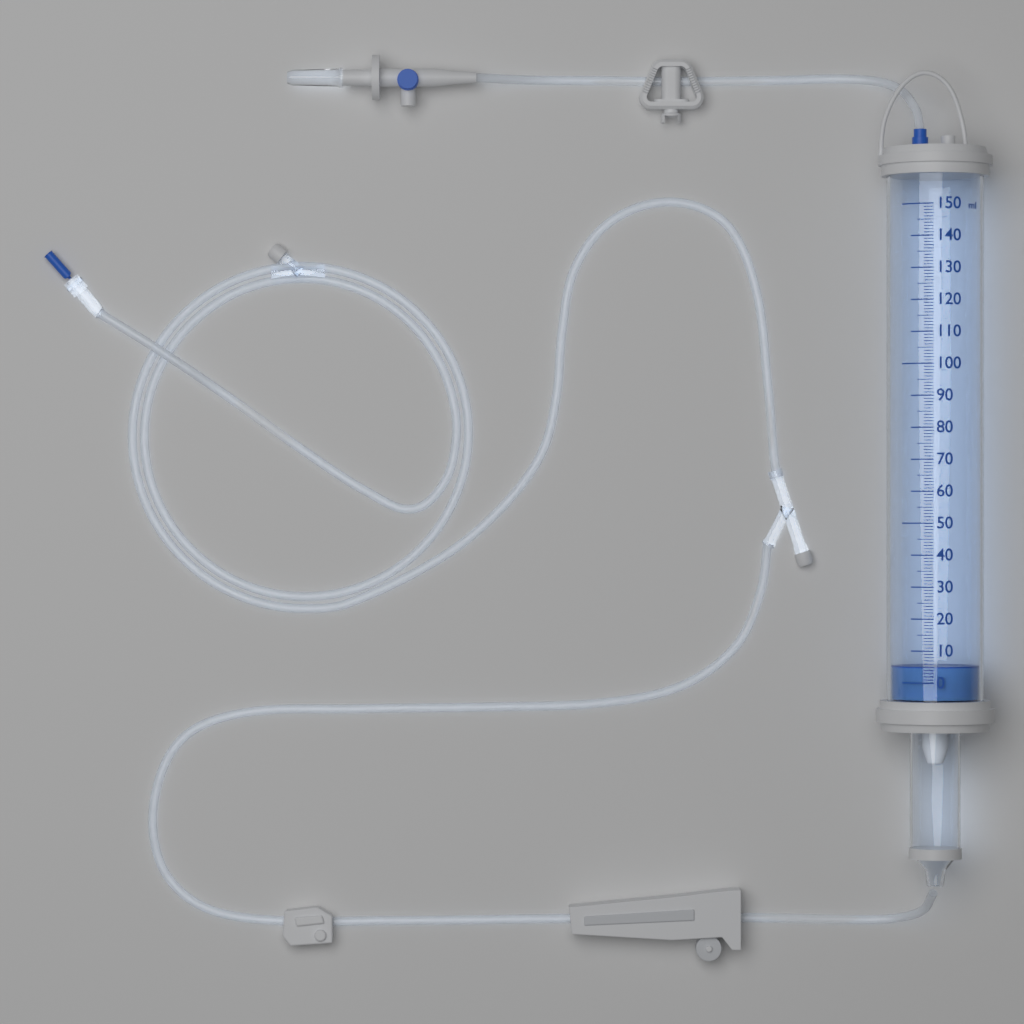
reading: 5 ml
